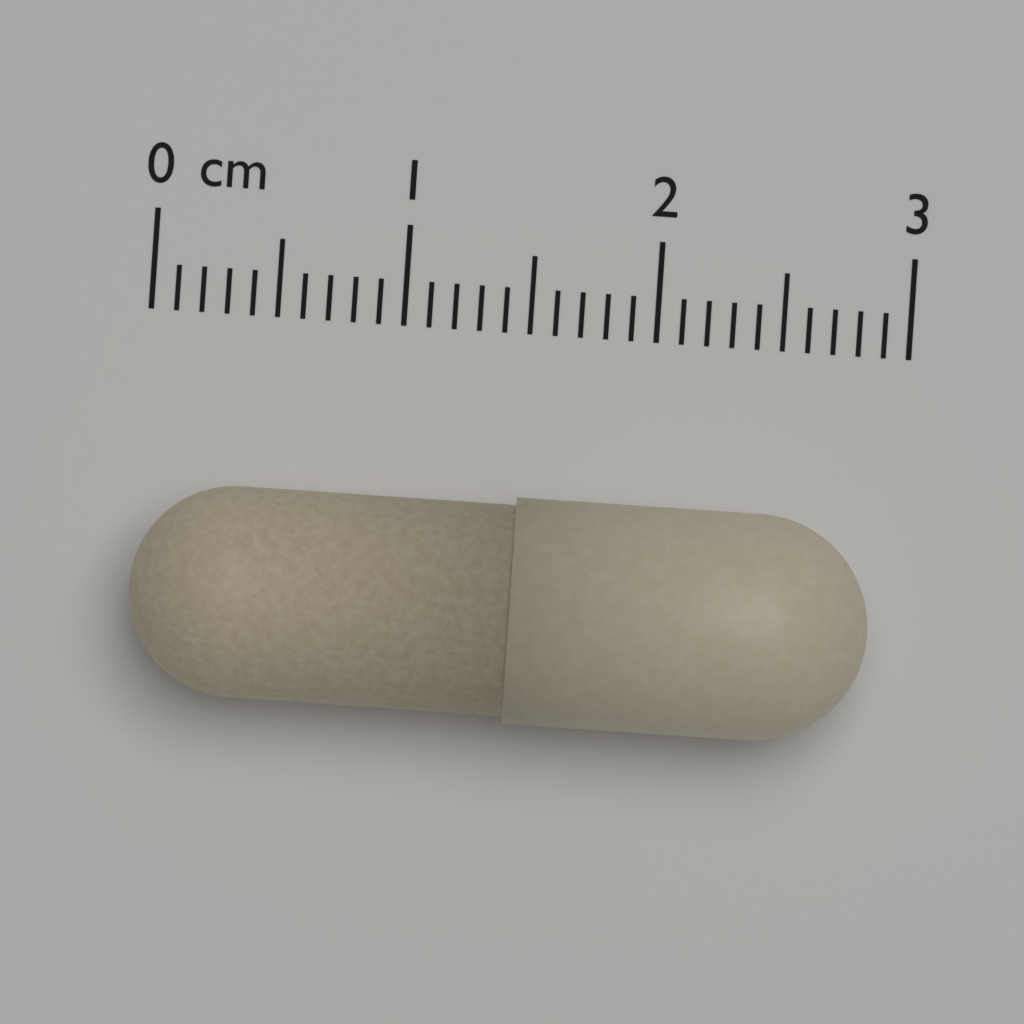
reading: 2.9 cm
